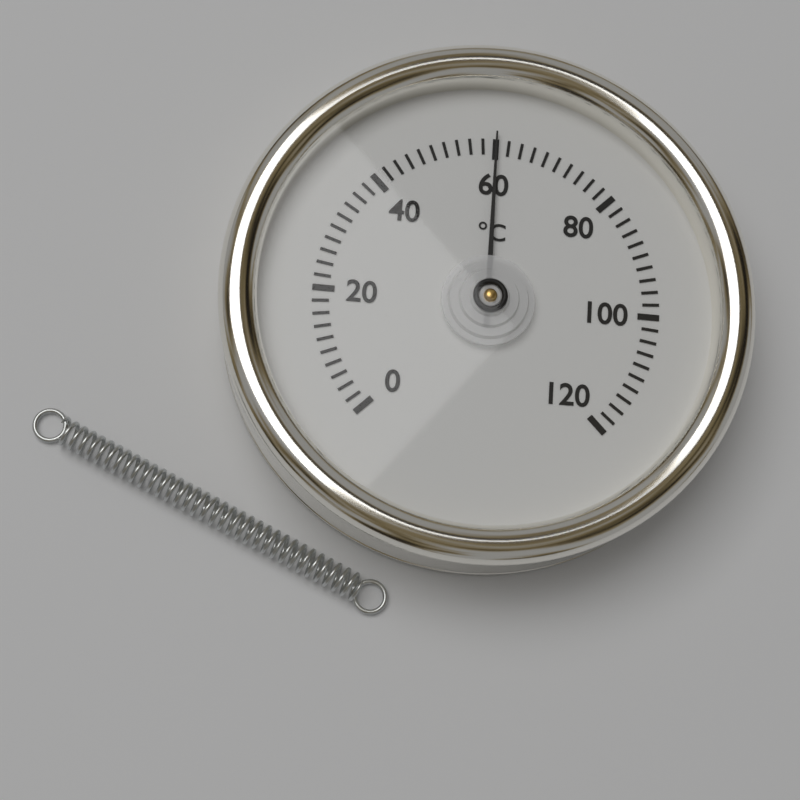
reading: 60 °C
